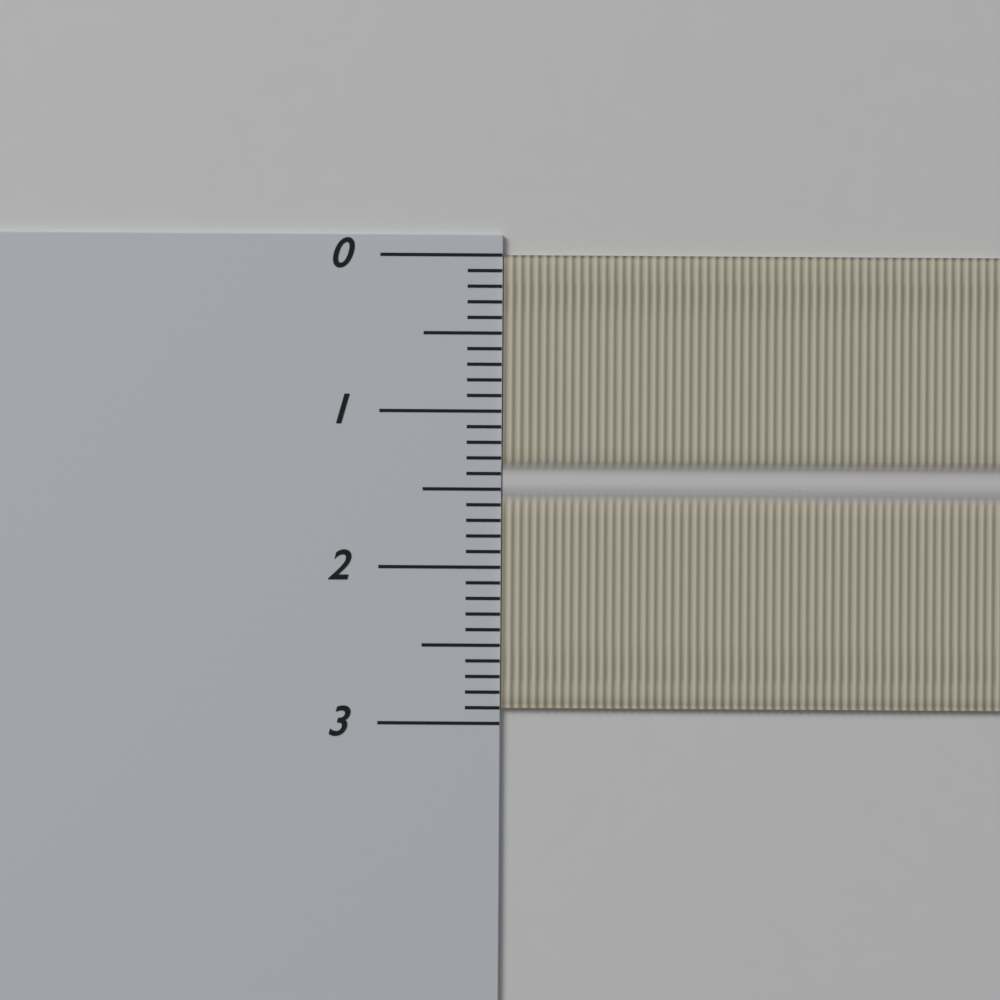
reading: 2.9 (no unit)
